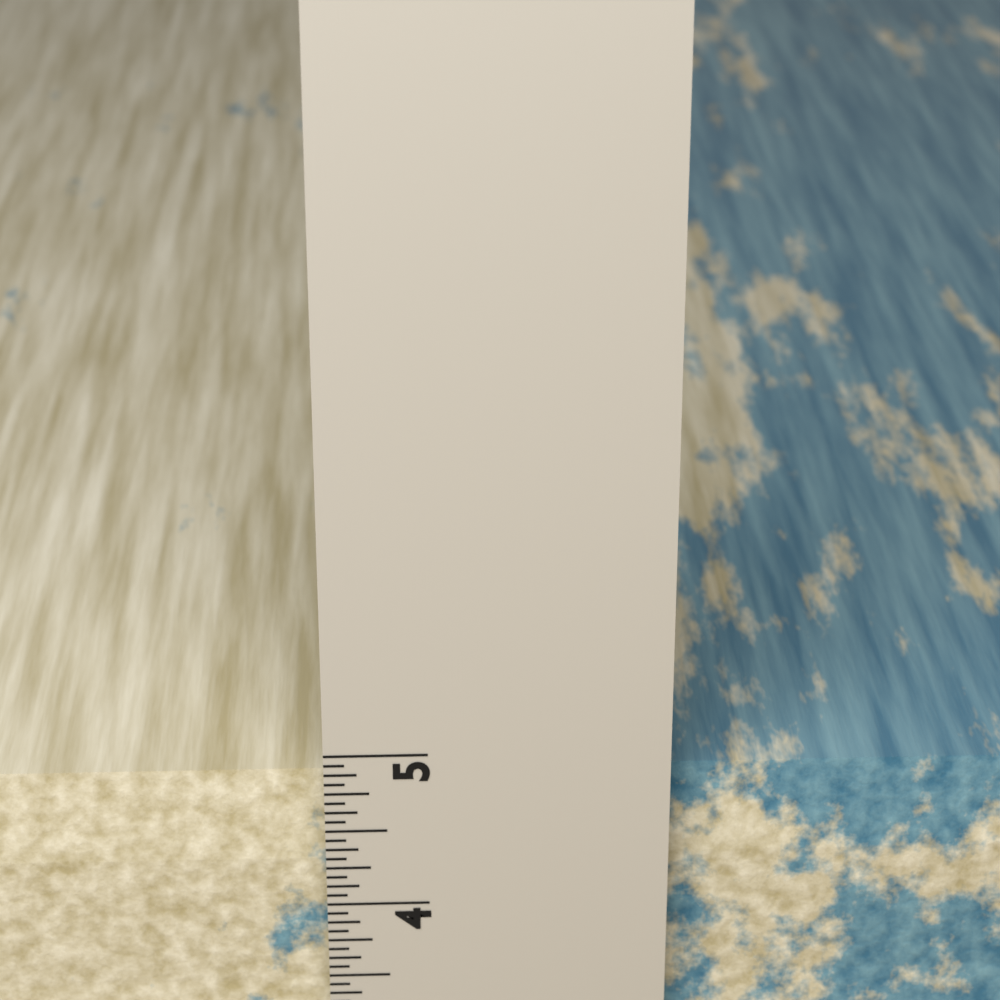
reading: 4.7500 in
